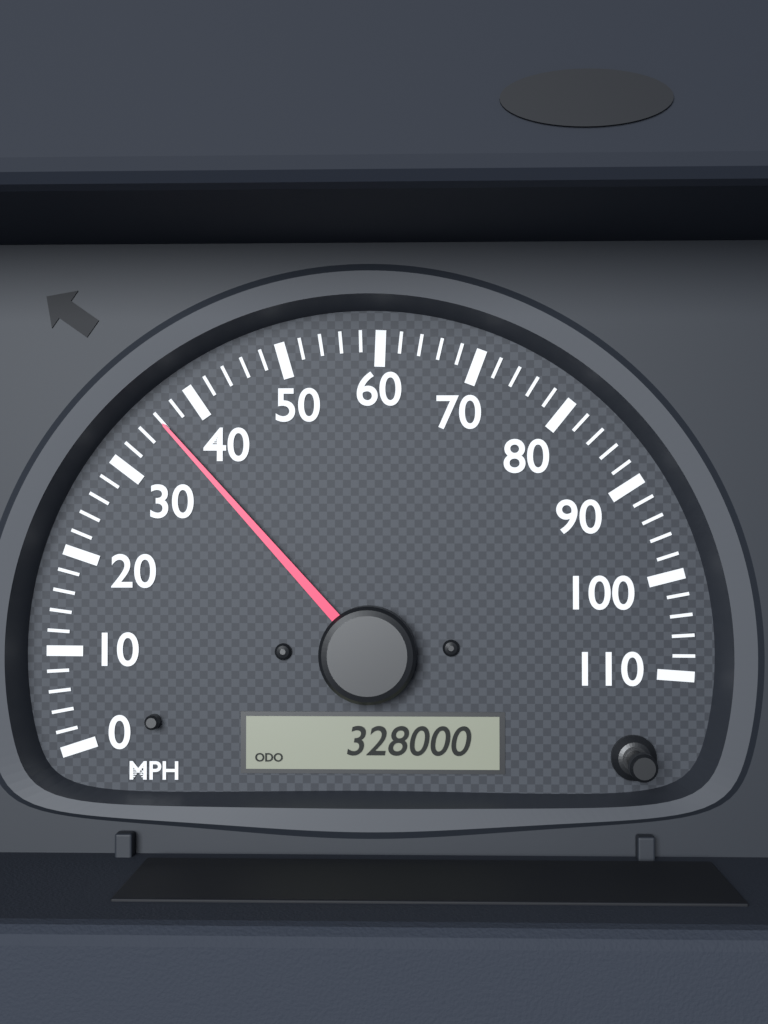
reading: 36 MPH
